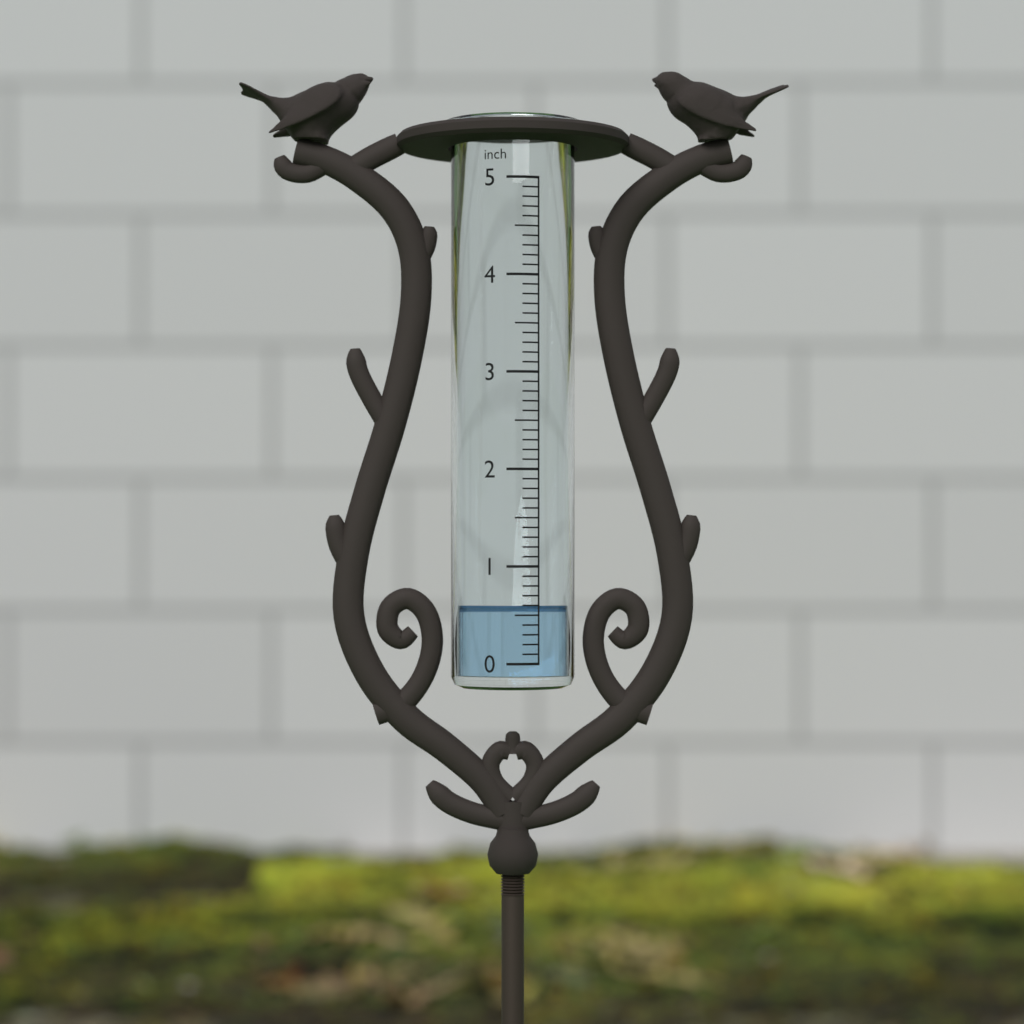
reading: 0.6 inch
